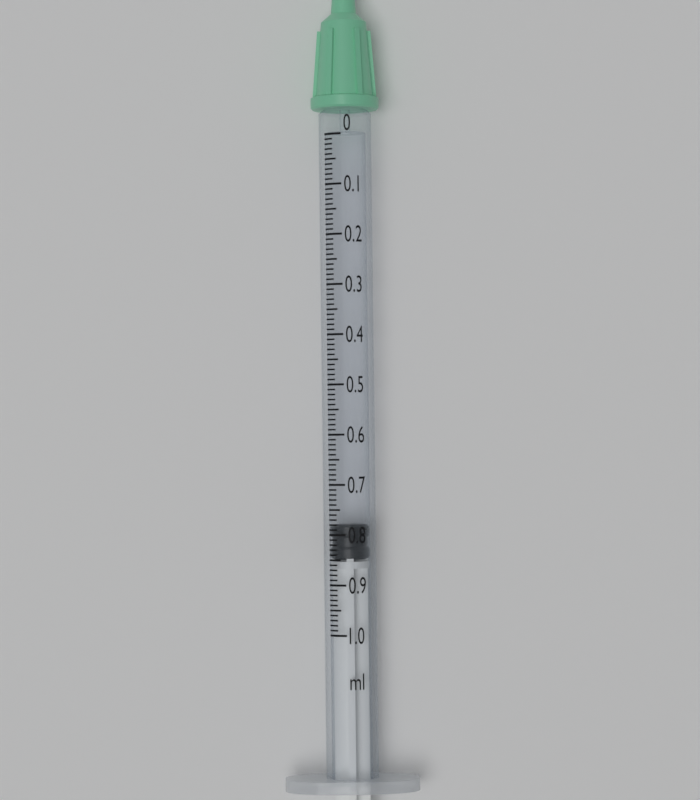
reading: 0.78 ml
